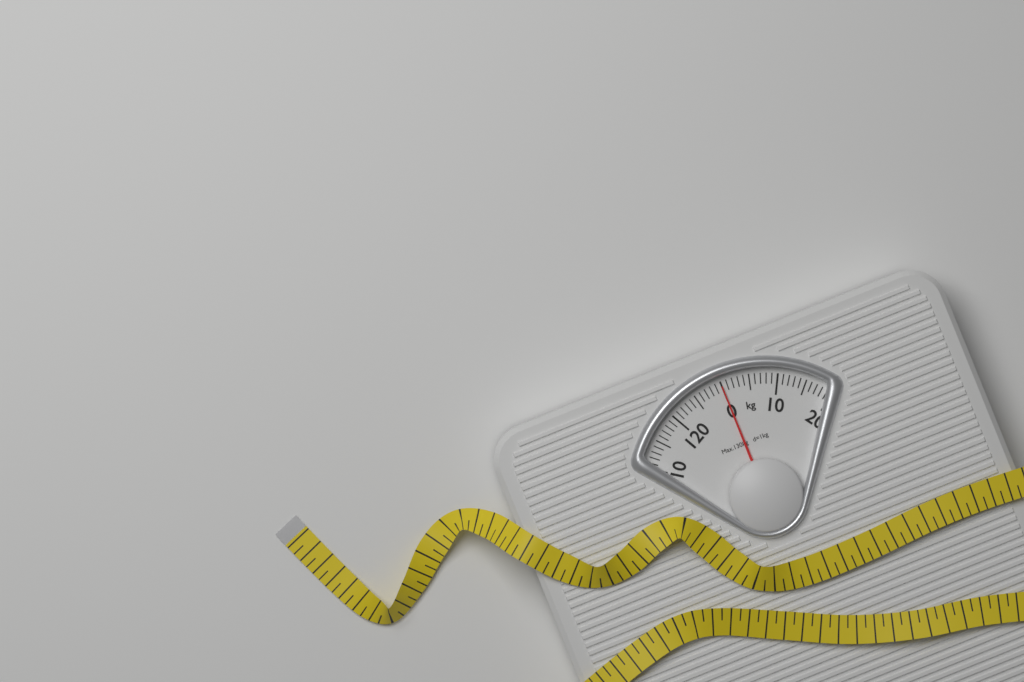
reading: 0 kg
